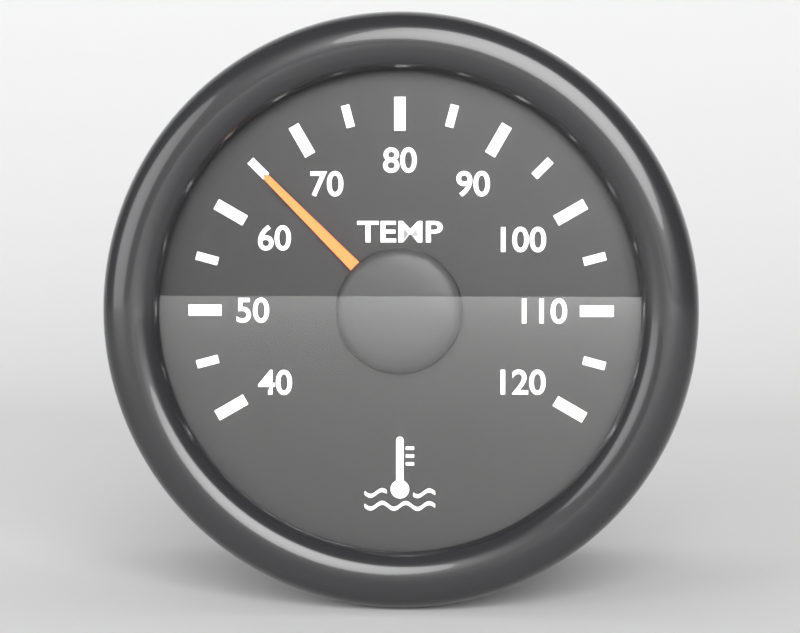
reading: 65 °C
